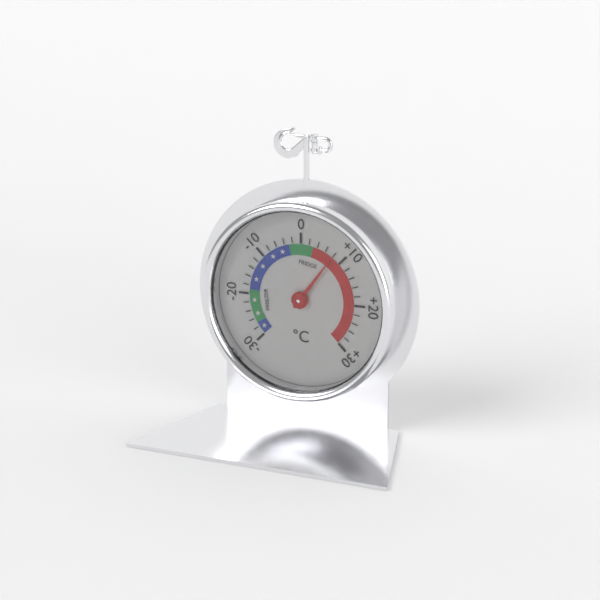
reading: 8 °C
